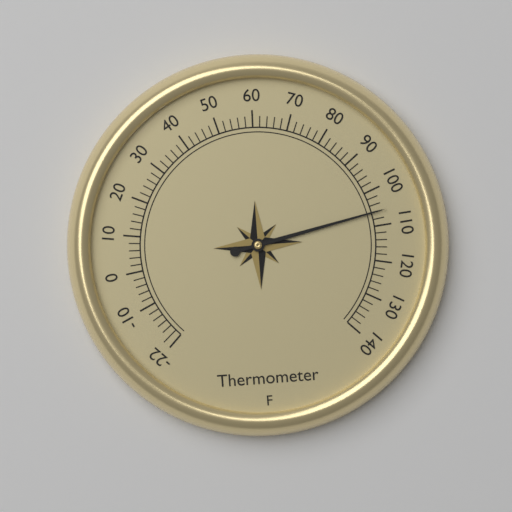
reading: 106 °F
